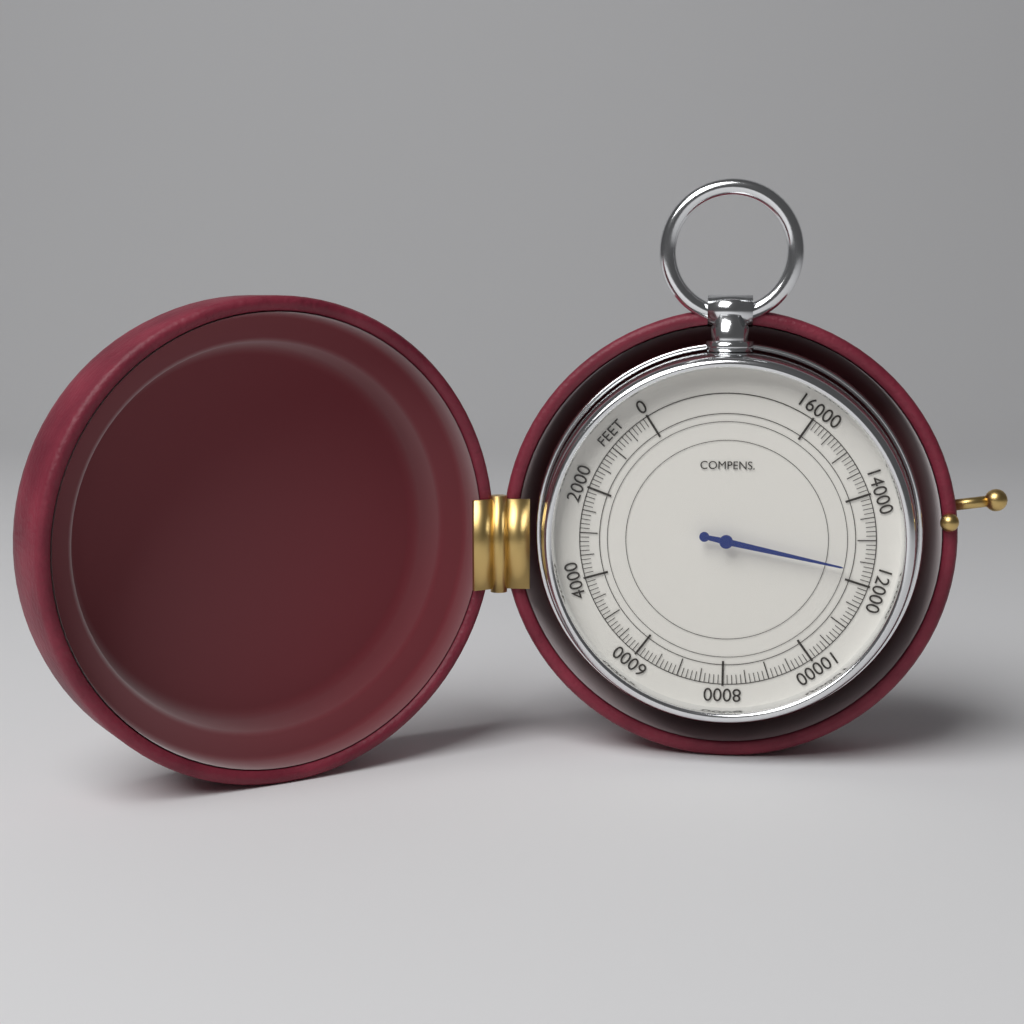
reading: 12300 feet
